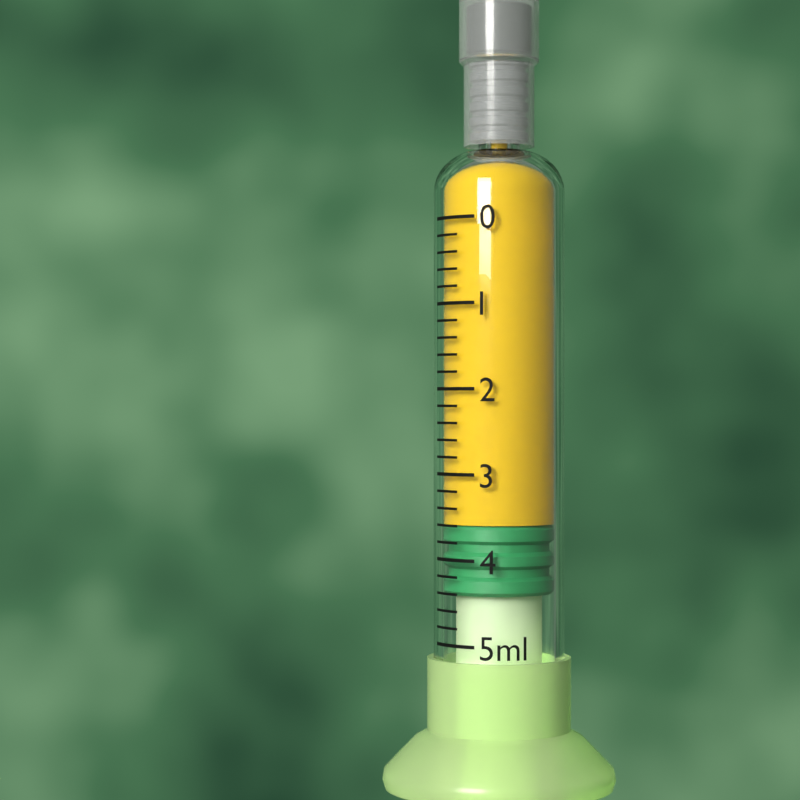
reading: 3.6 ml
